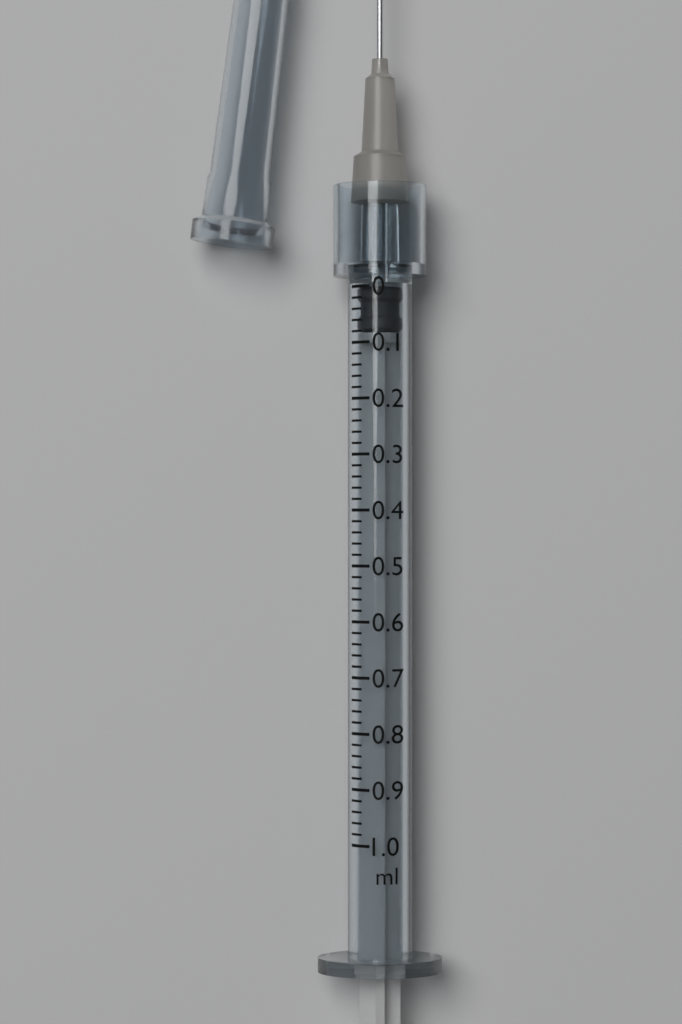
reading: 0.00 ml
